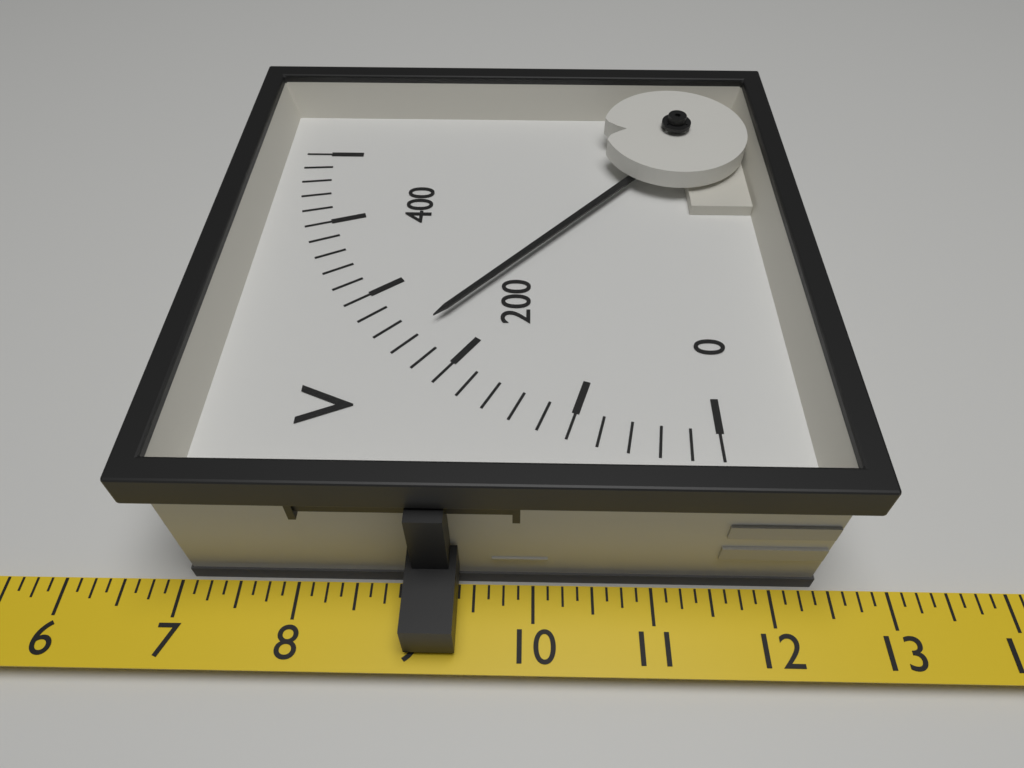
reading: 240 V
